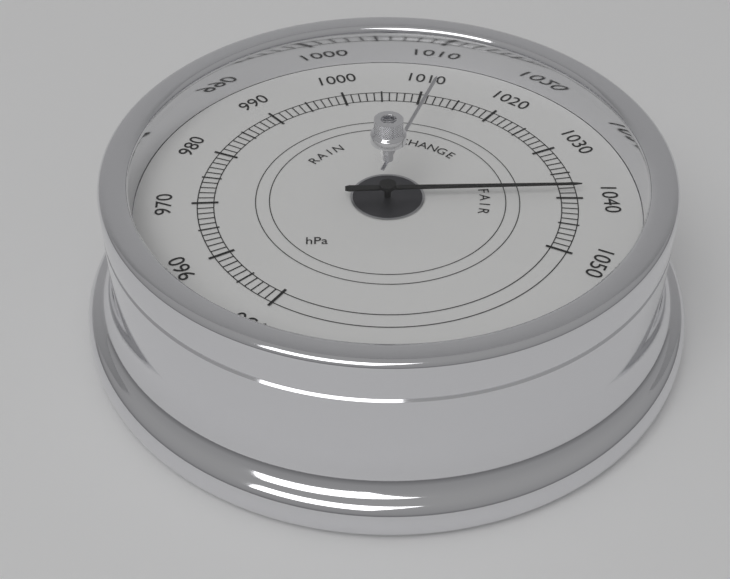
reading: 1039 hPa
